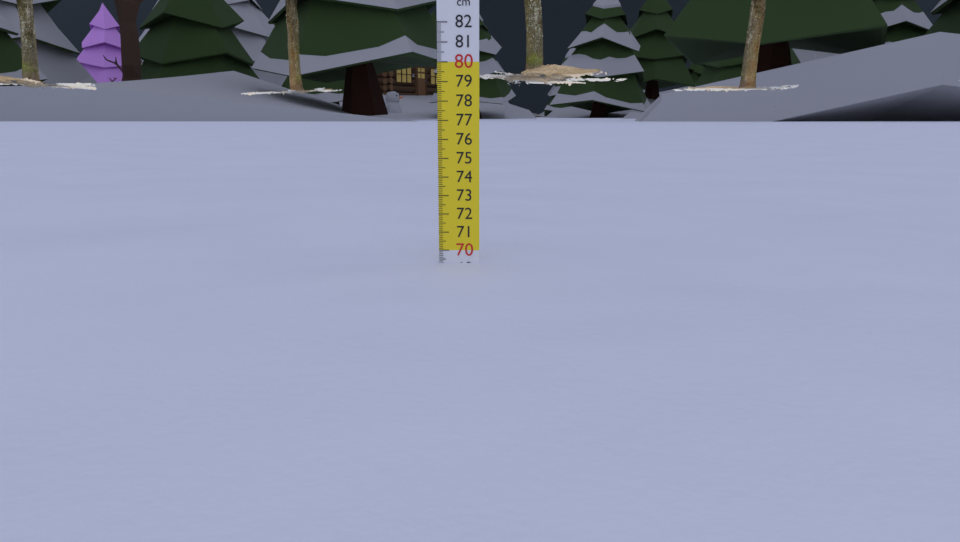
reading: 69.3 cm
